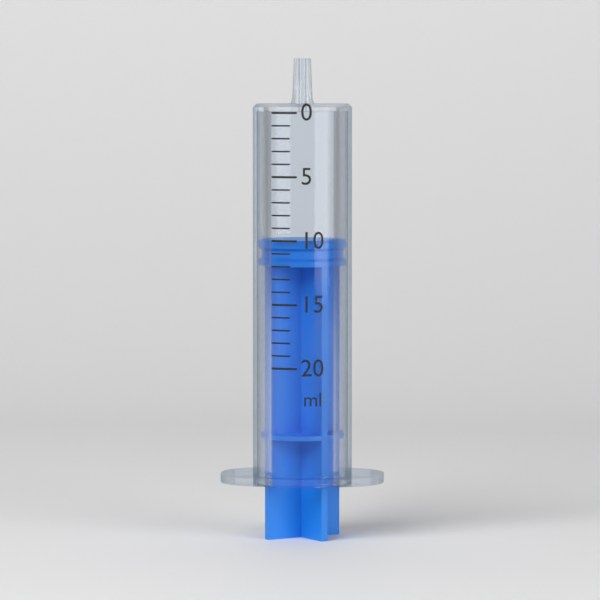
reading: 10 ml
